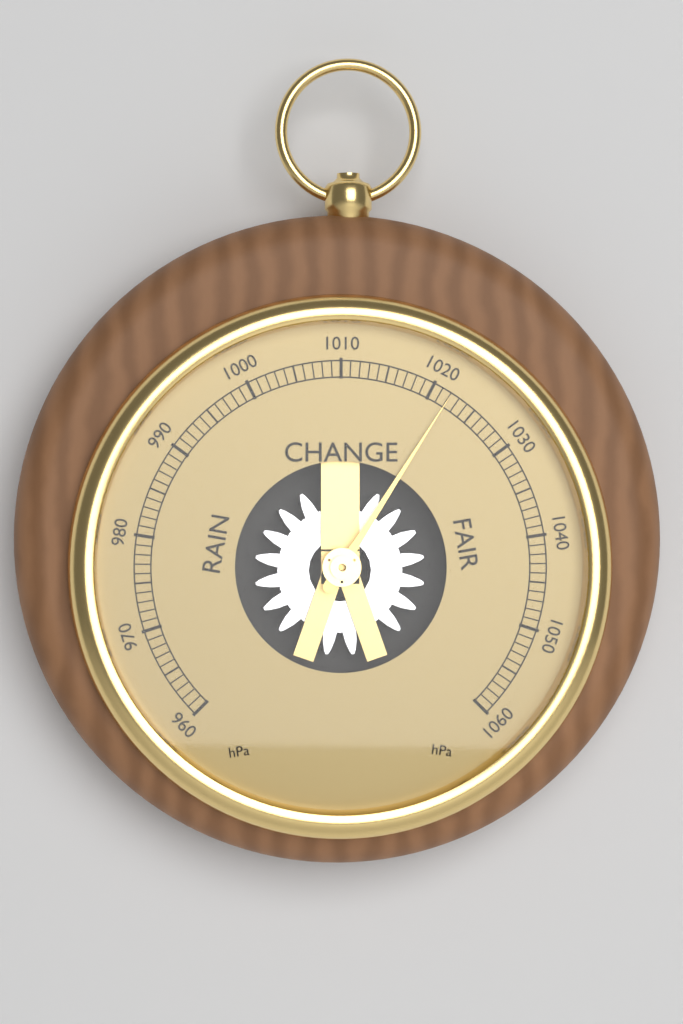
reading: 1022 hPa
